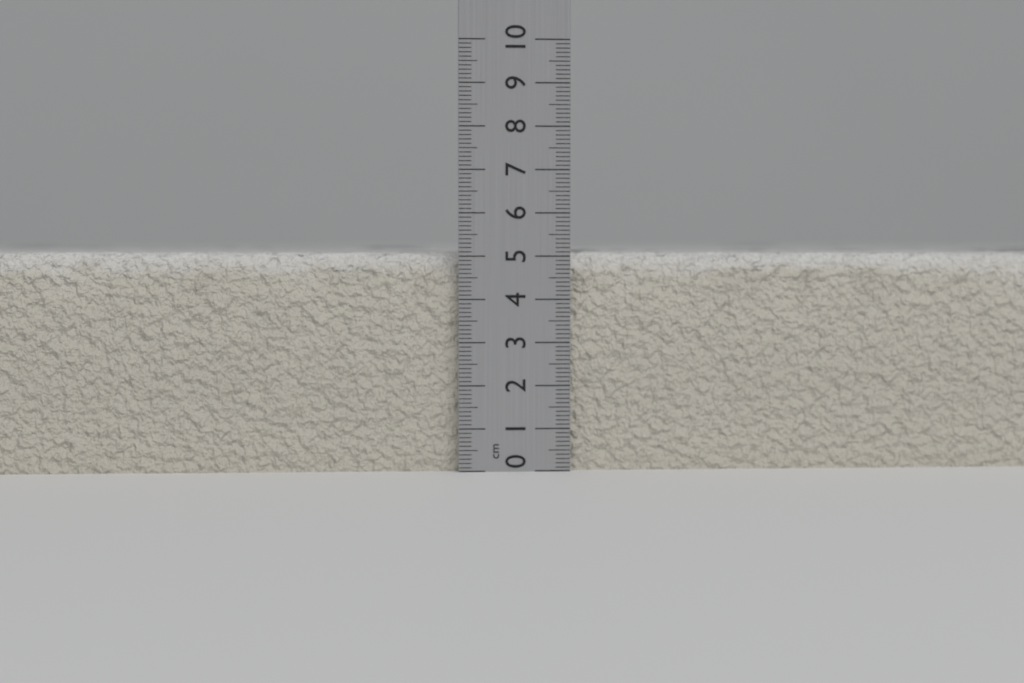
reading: 5.1 cm
